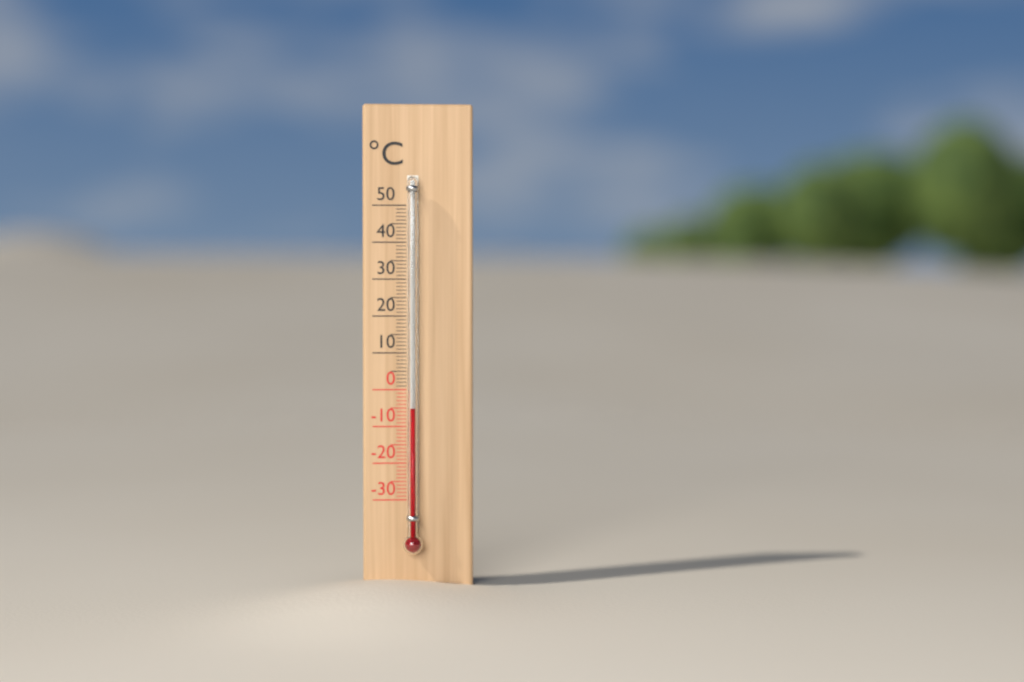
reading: -5 °C
